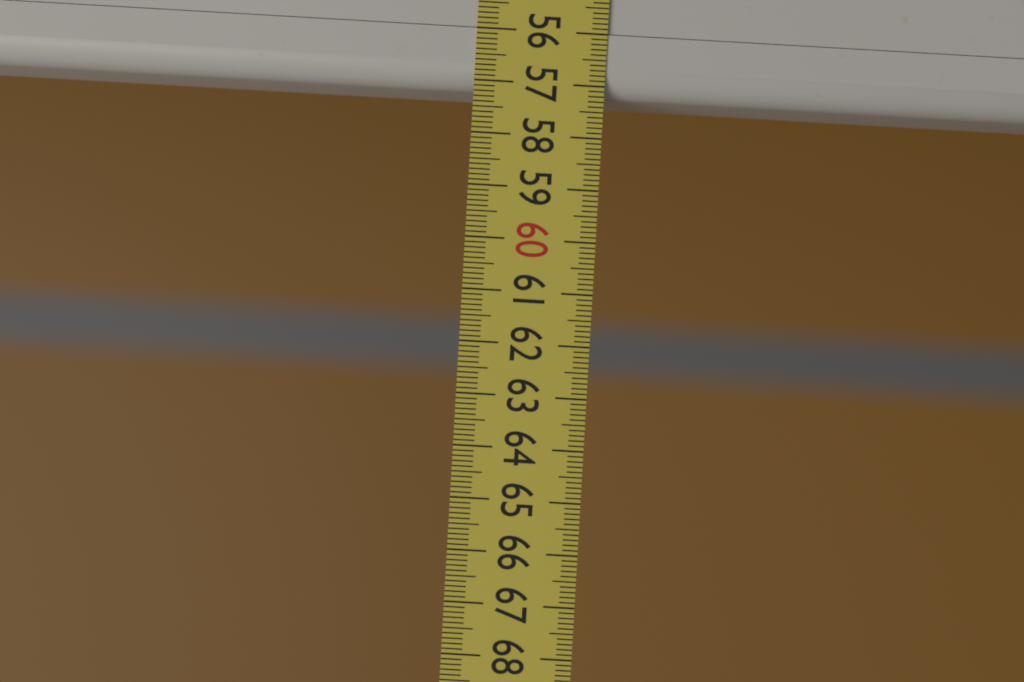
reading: 57.2 (no unit)
